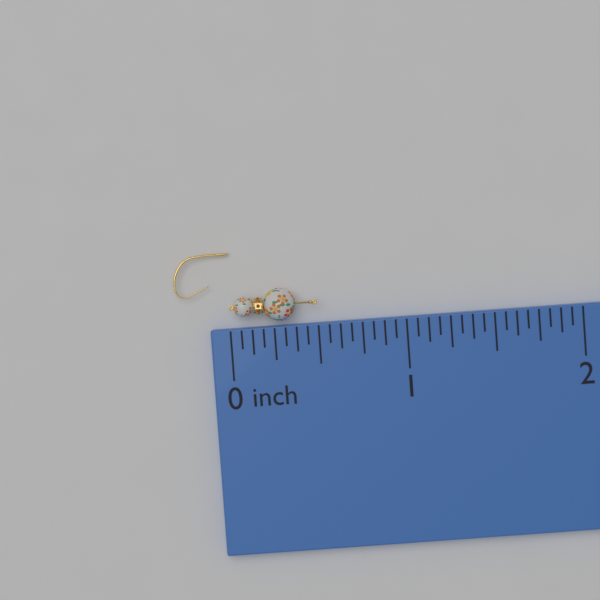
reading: 0.5000 inch
